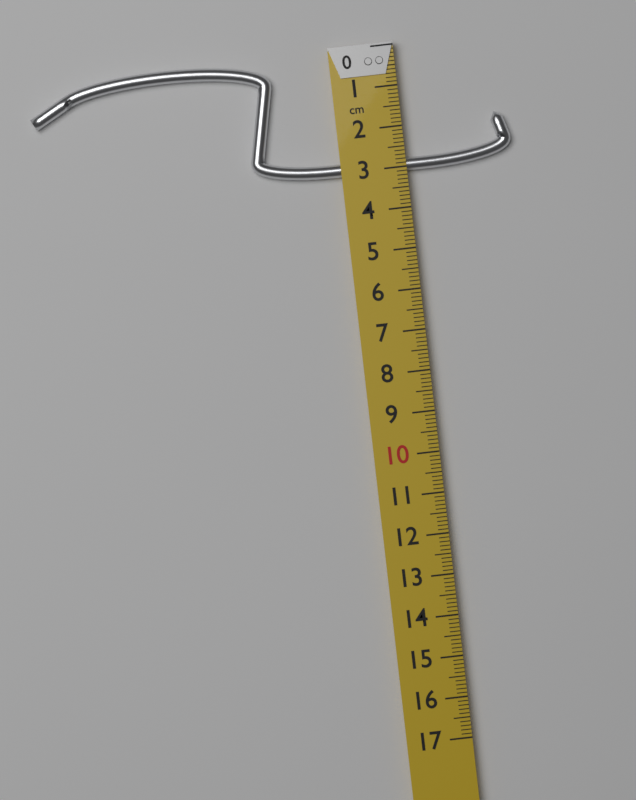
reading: 3.1 cm
